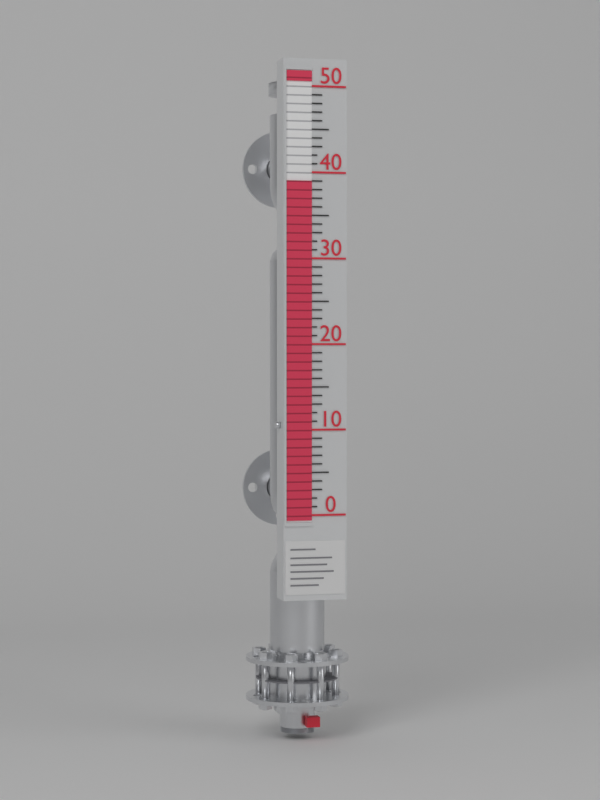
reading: 39 (no unit)
